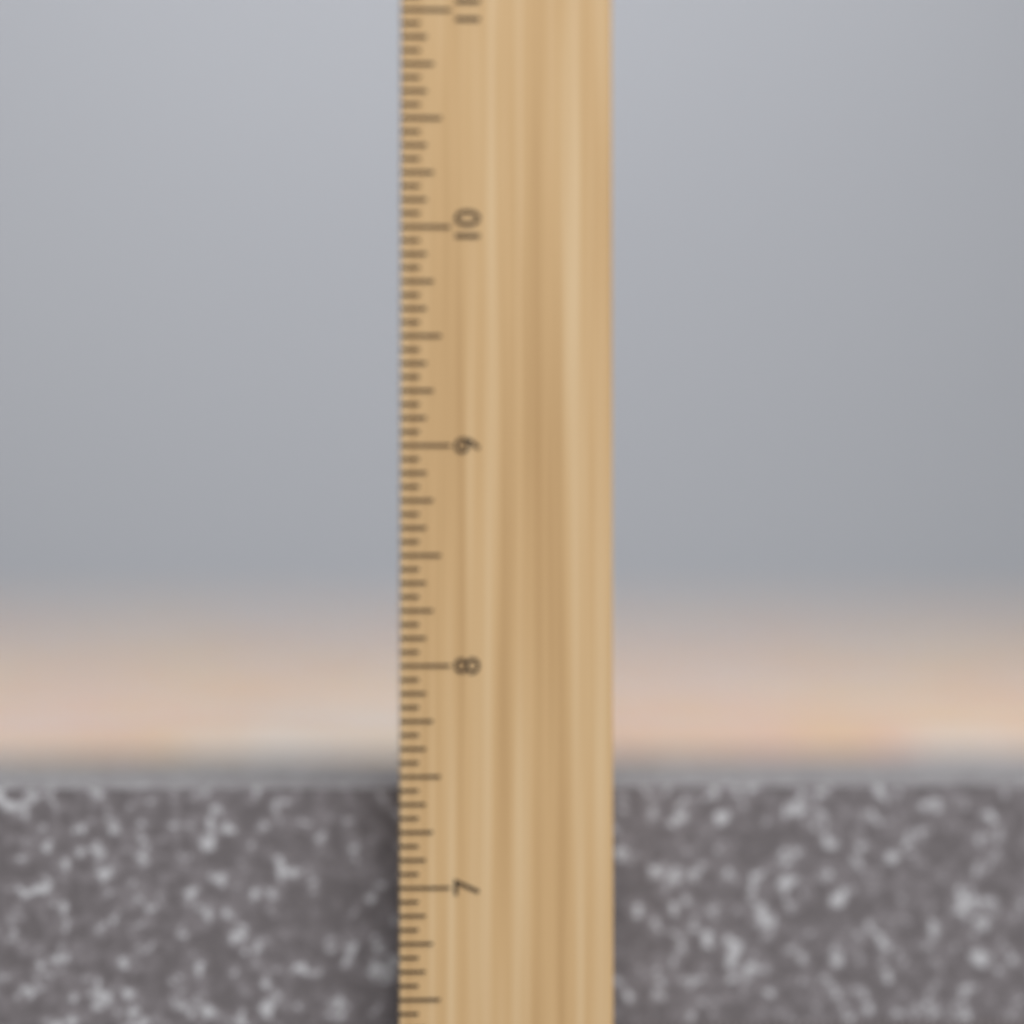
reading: 7.4375 inch
